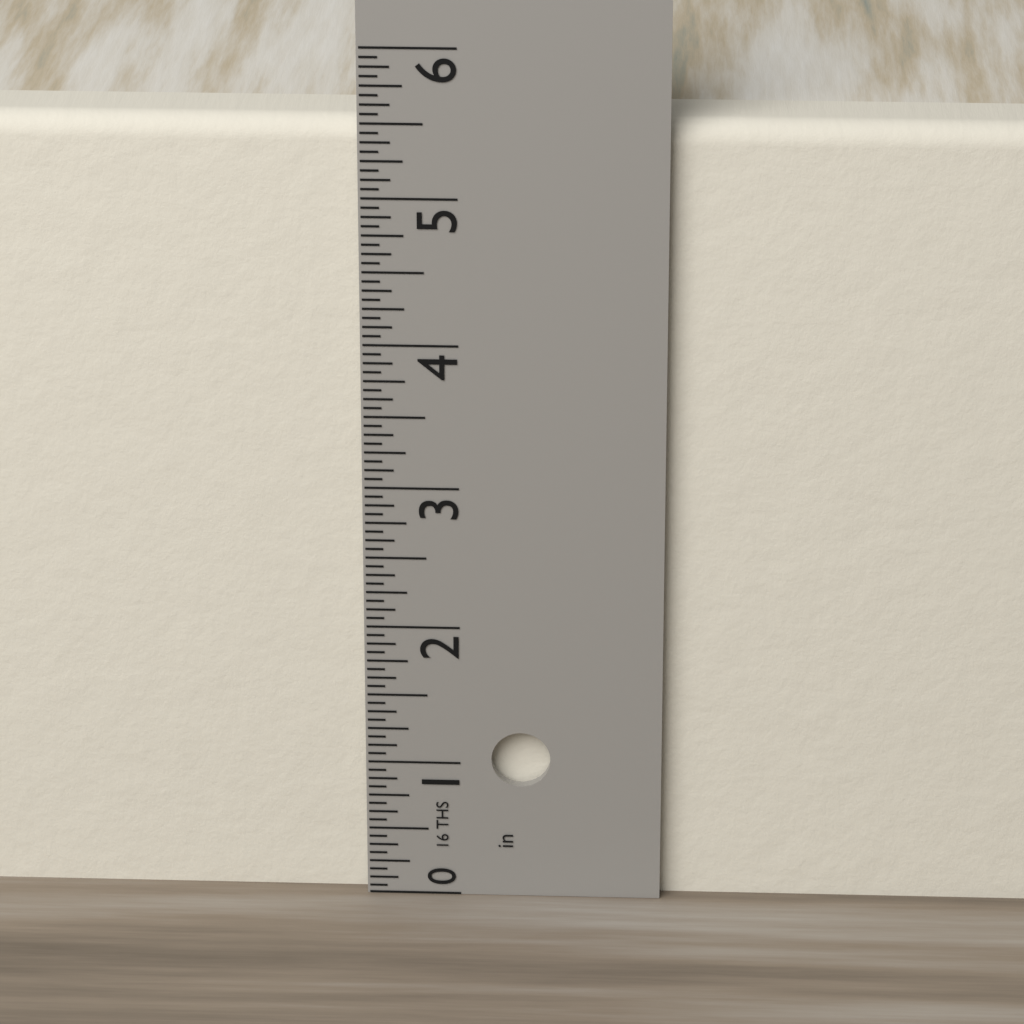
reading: 5.5000 in
